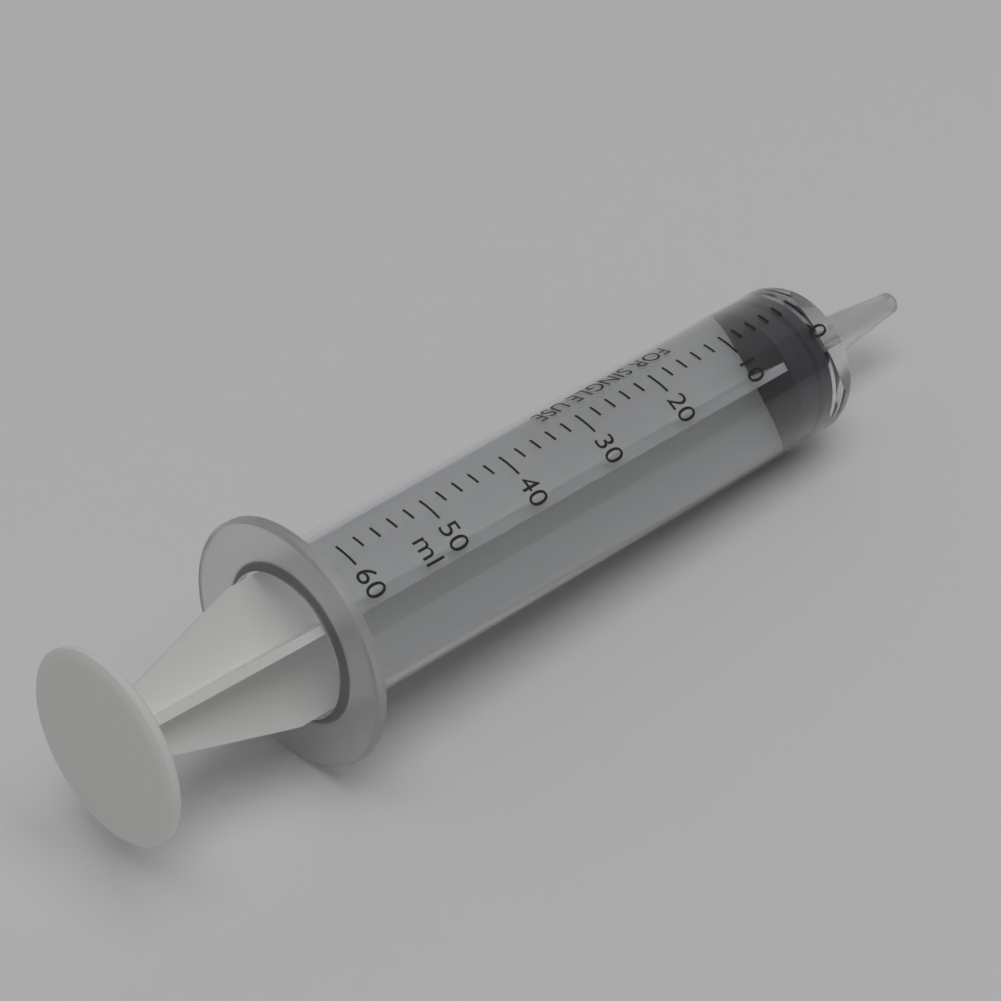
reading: 0 ml
